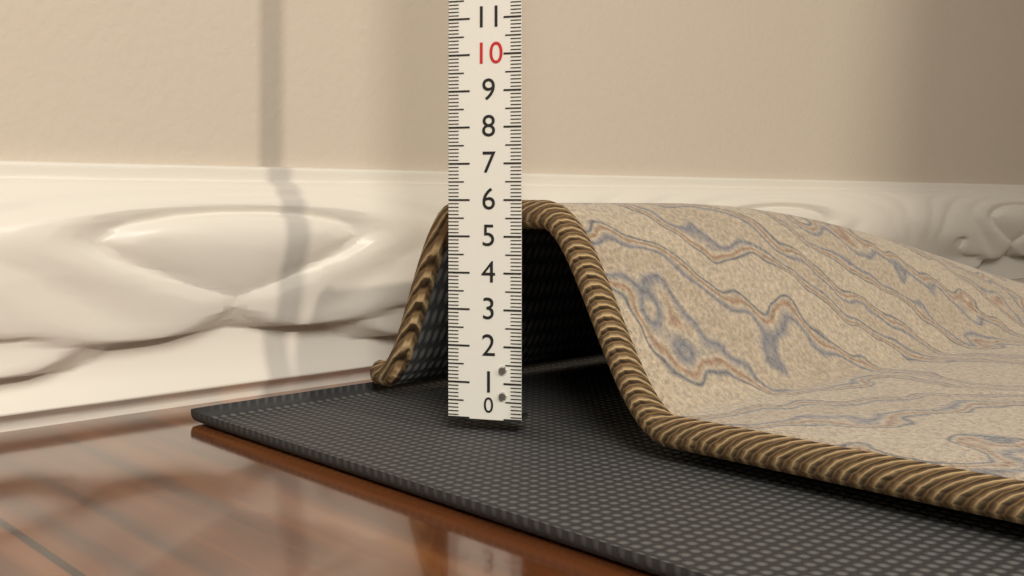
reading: 6.0 (no unit)
